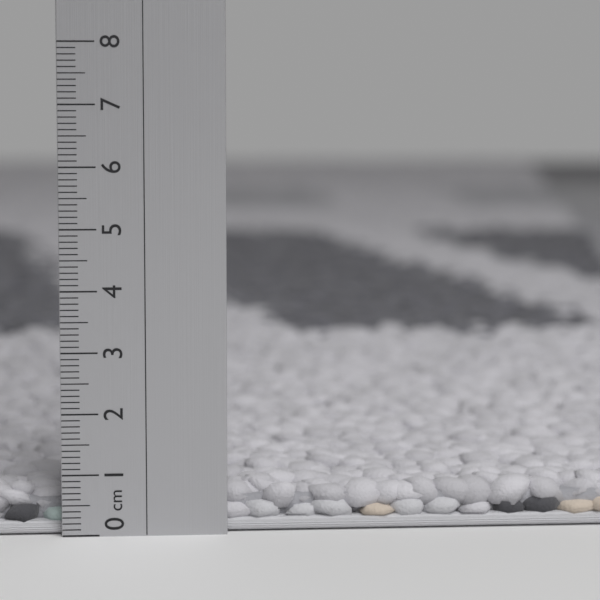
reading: 0.8 cm
